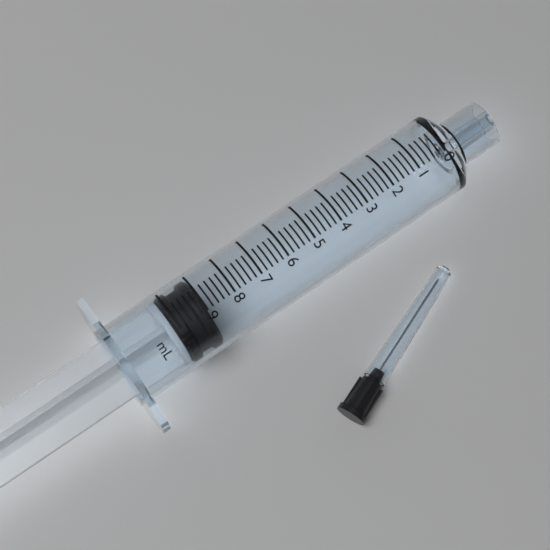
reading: 9.0 ml
